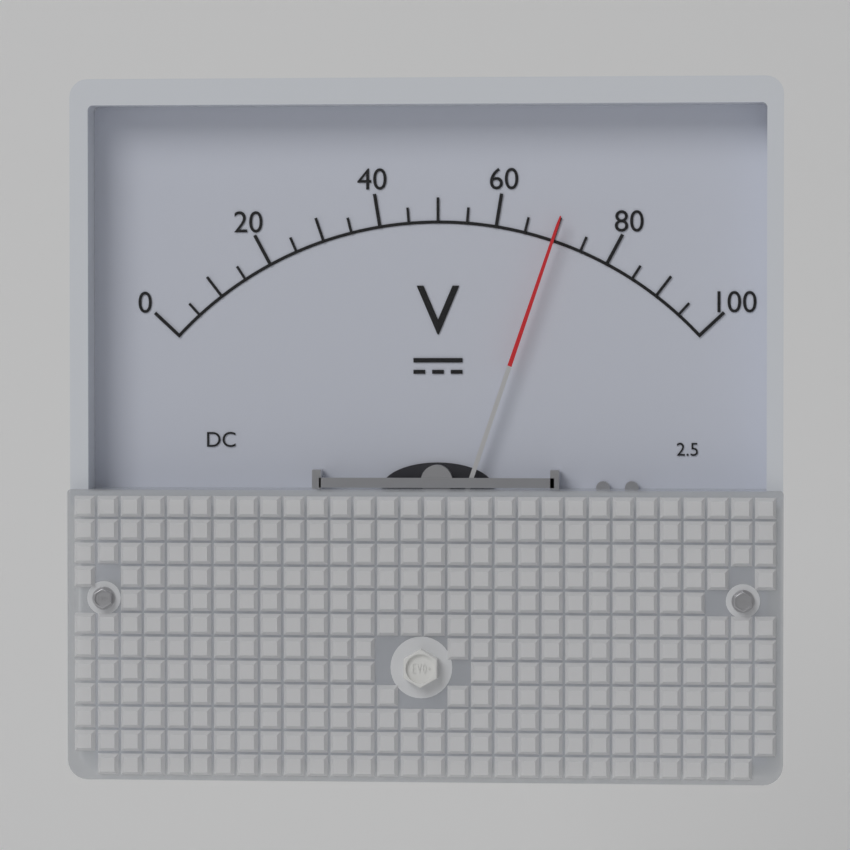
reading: 70 V
